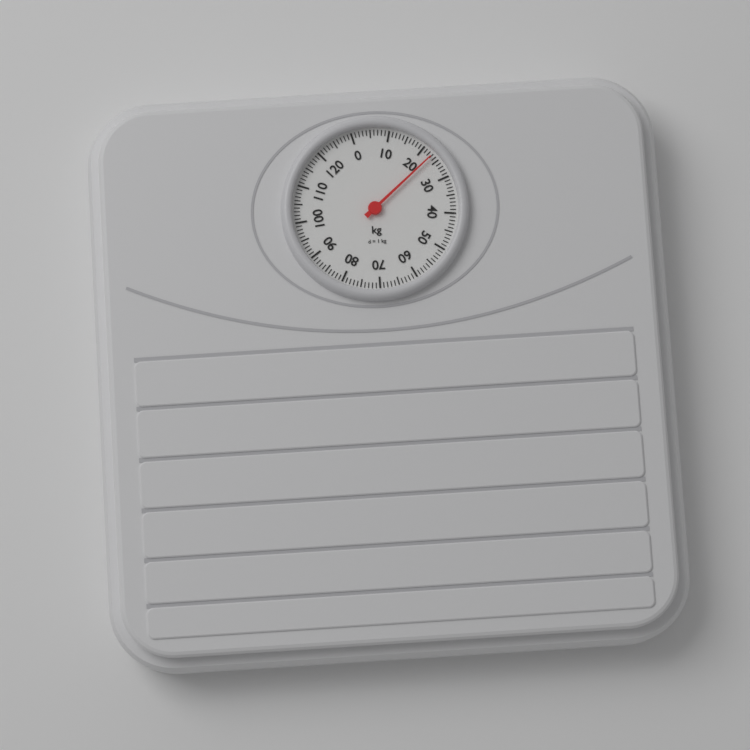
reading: 23 kg
